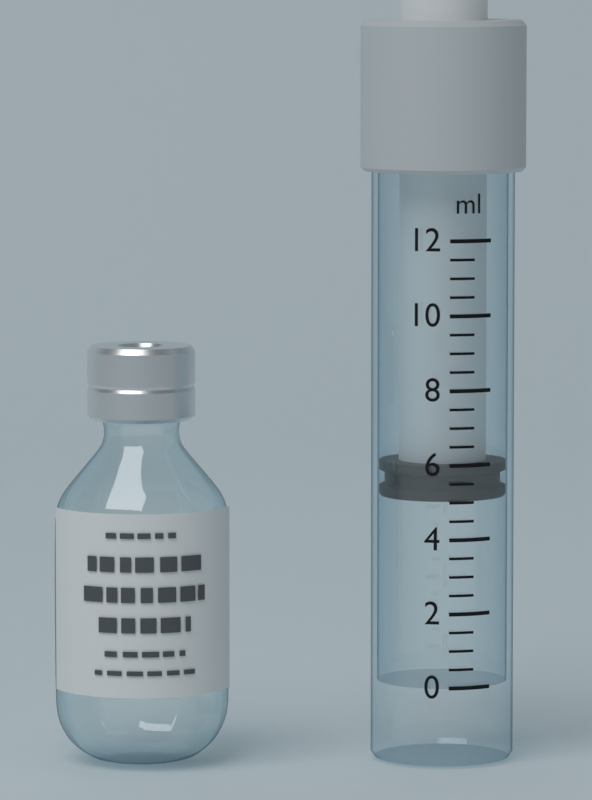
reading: 5.0 ml
